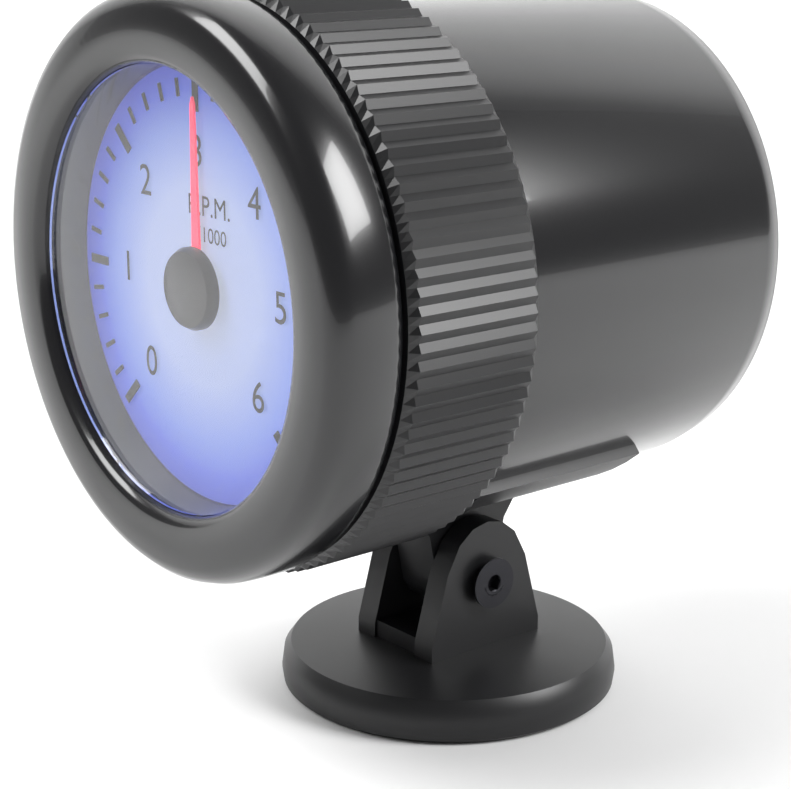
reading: 3.0 RPM x1000
